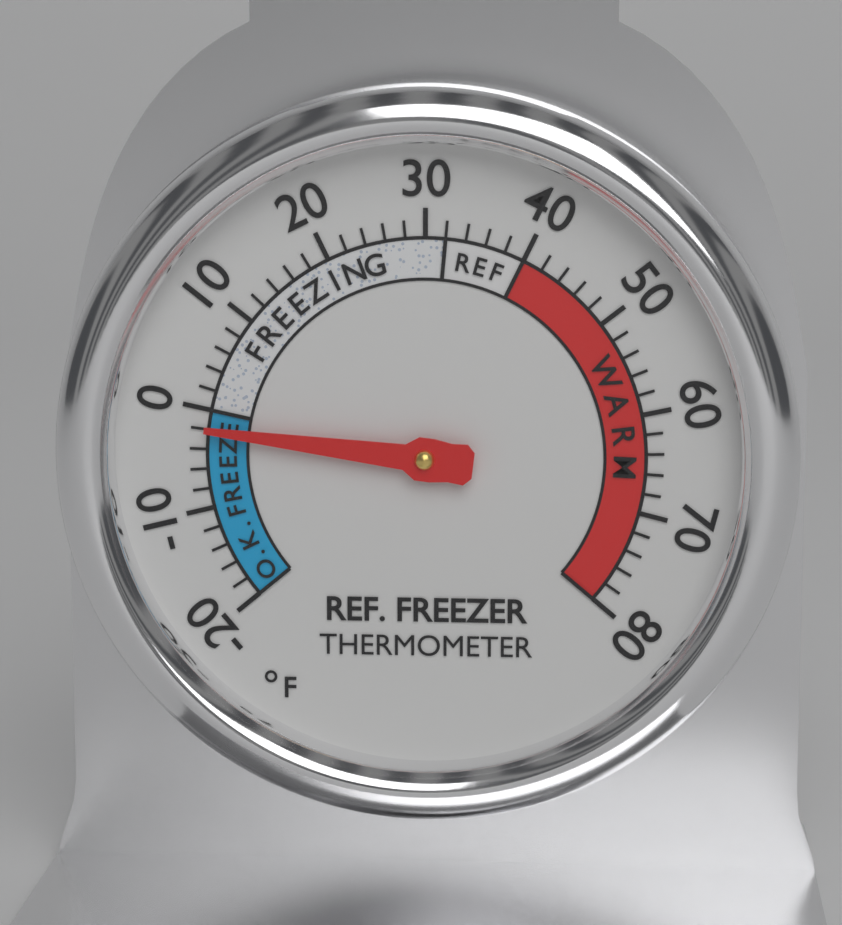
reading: -2 °F
